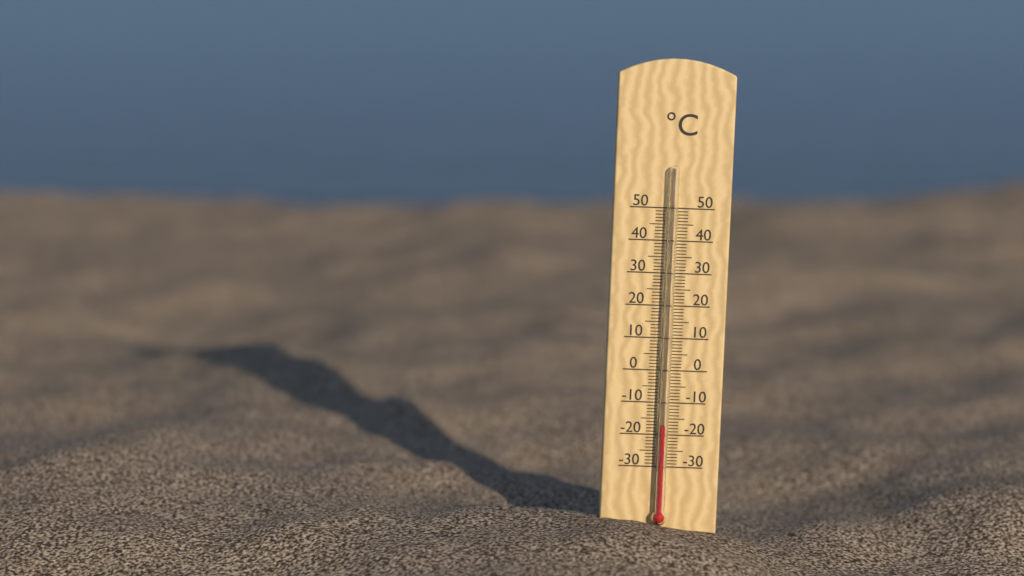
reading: -17 °C
